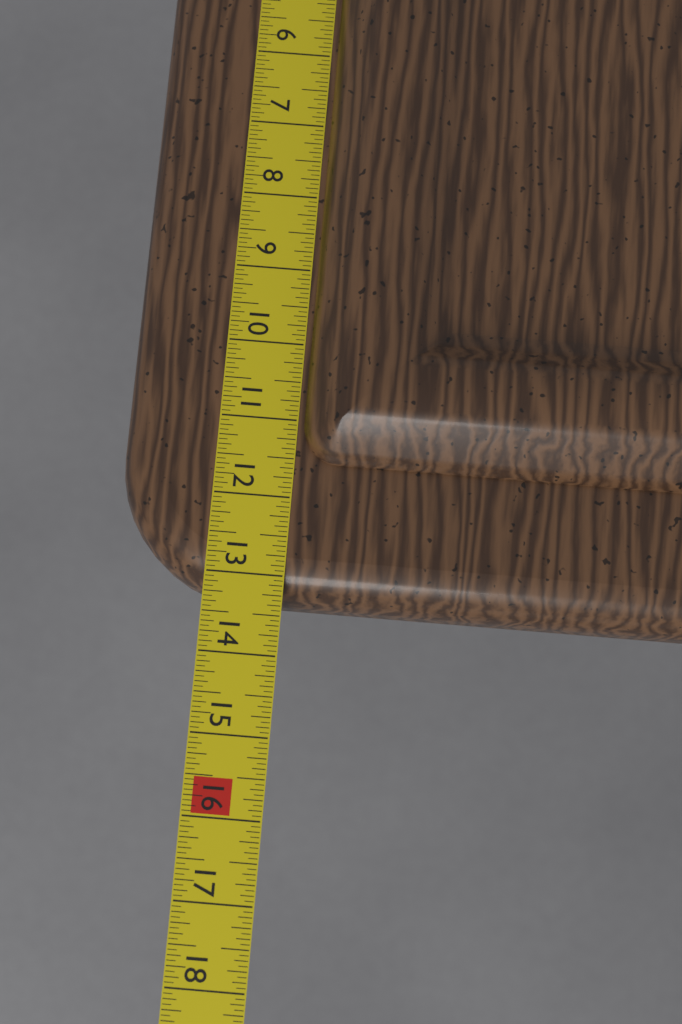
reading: 13.3125 in
